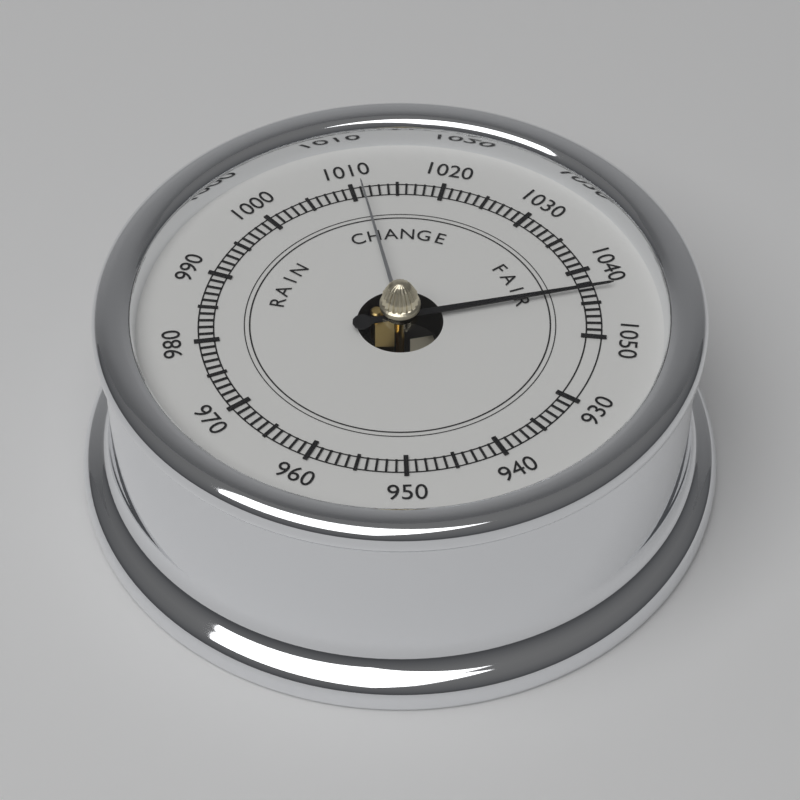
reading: 1043 (no unit)
